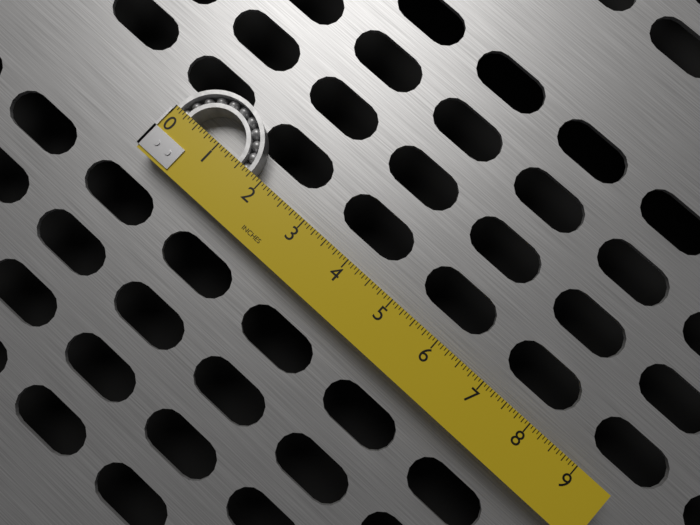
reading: 1.7500 in
